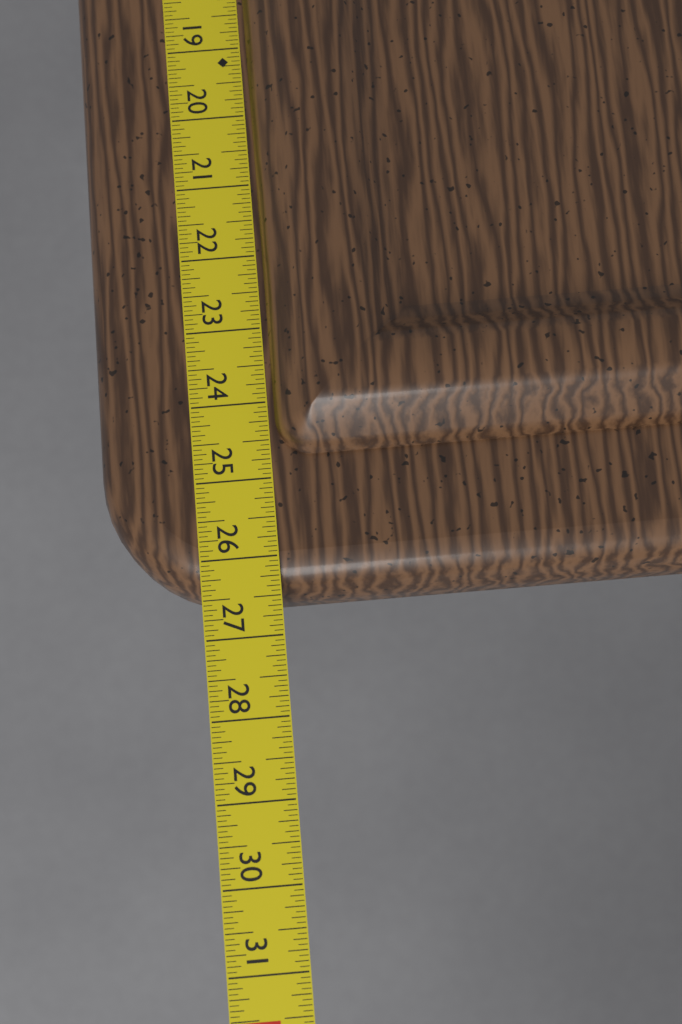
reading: 26.5000 in
